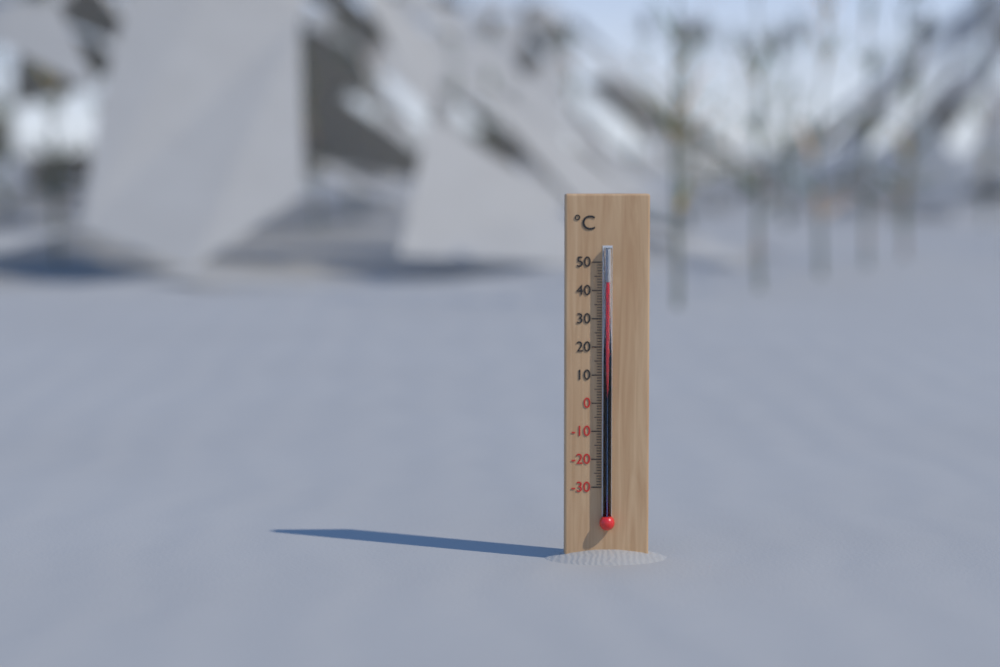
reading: 43 °C
